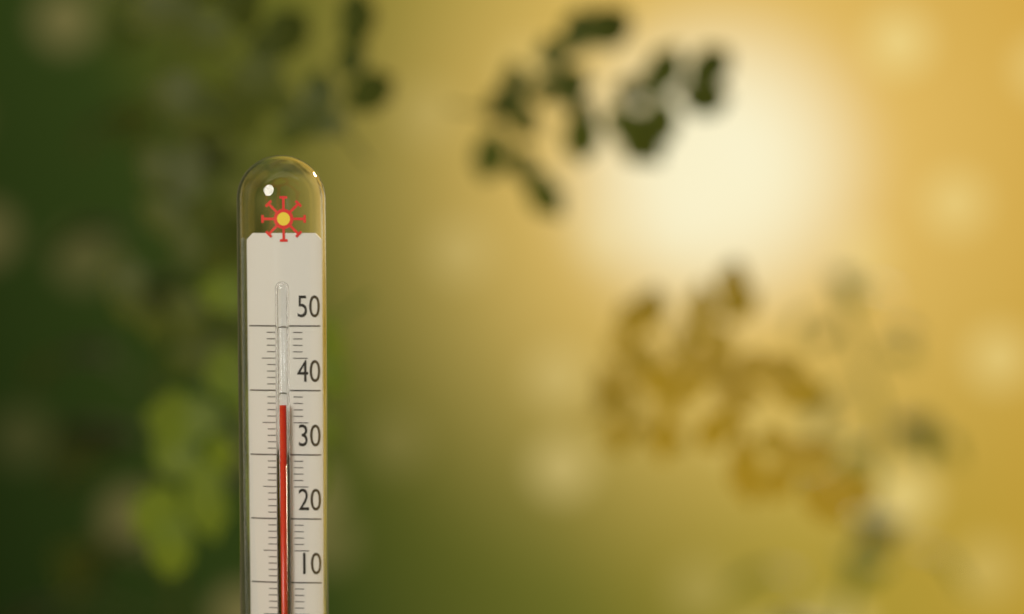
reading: 38 °C
